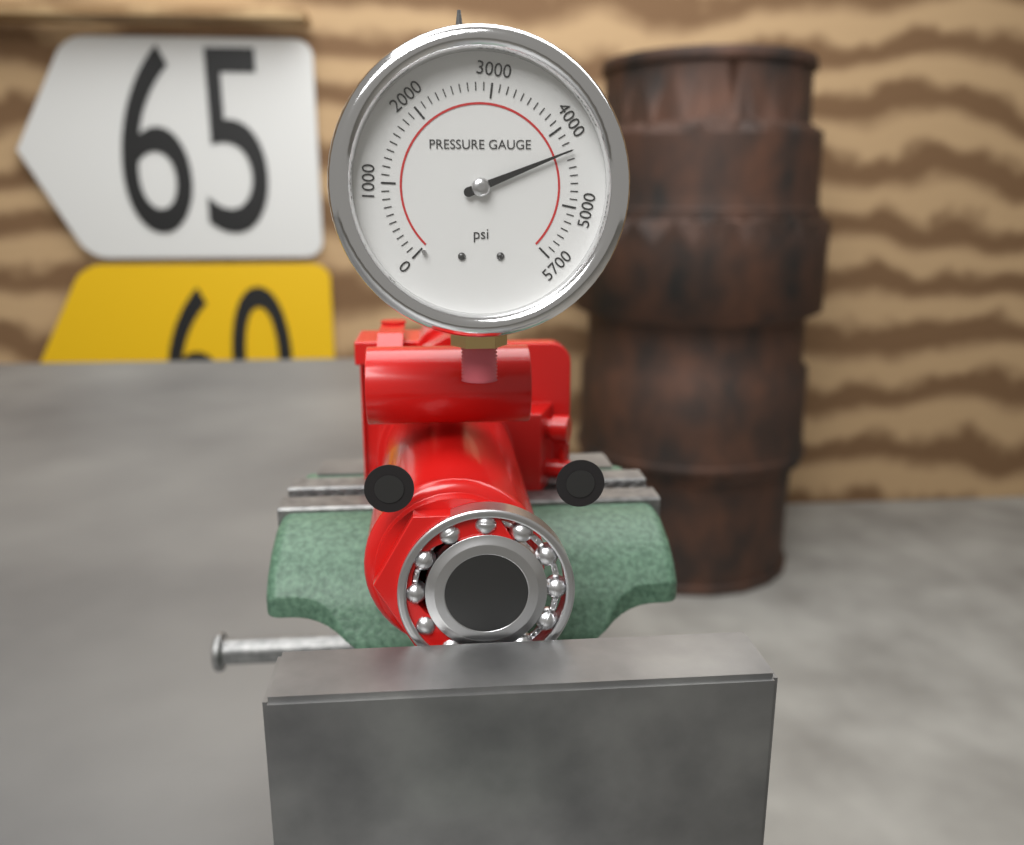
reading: 4300 psi
